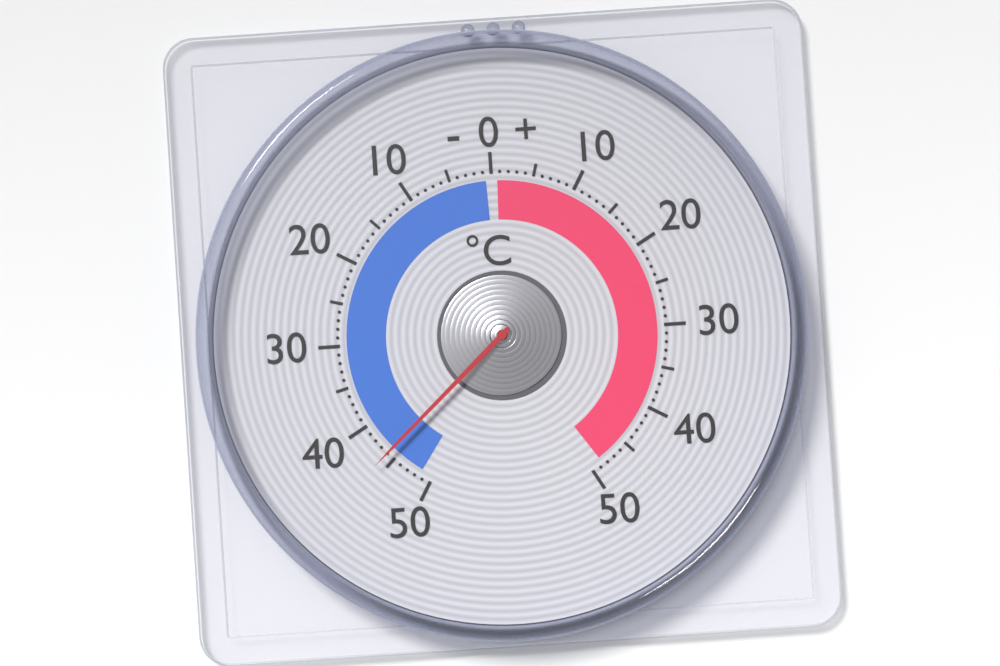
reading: -44 °C
